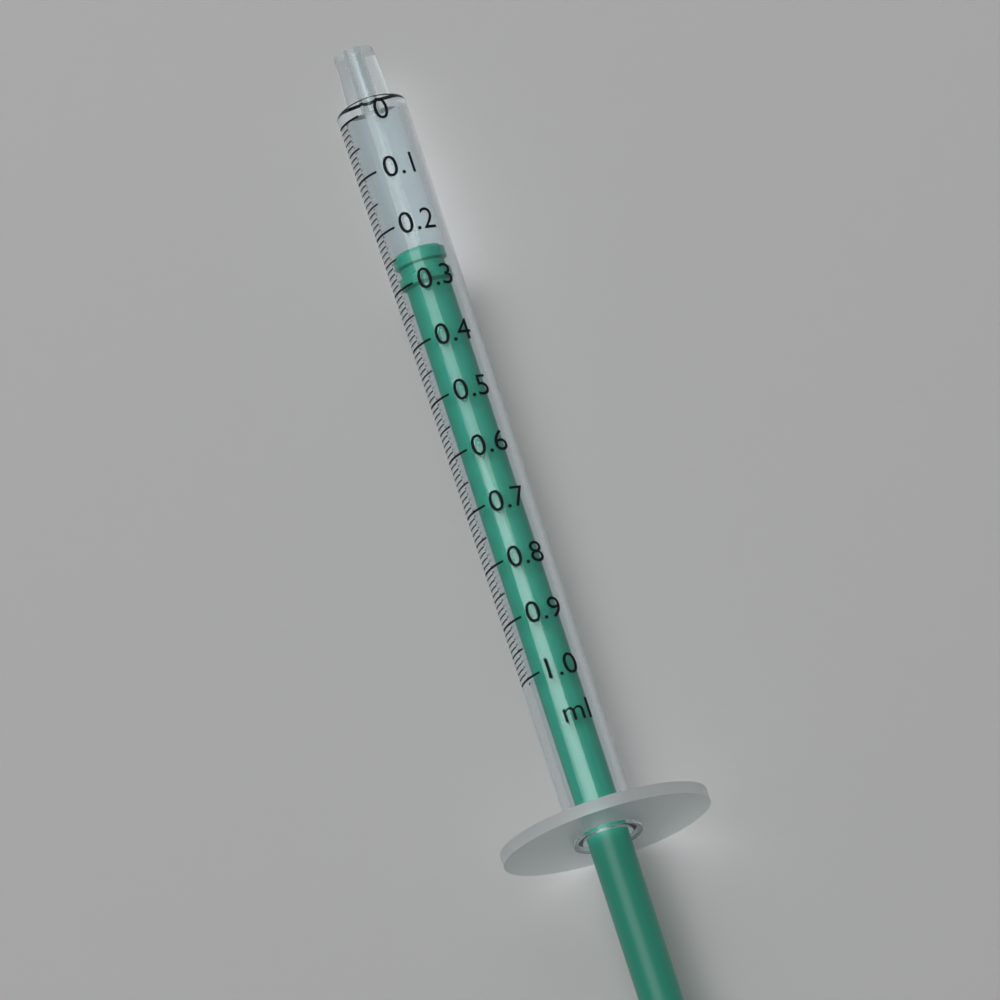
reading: 0.24 ml
